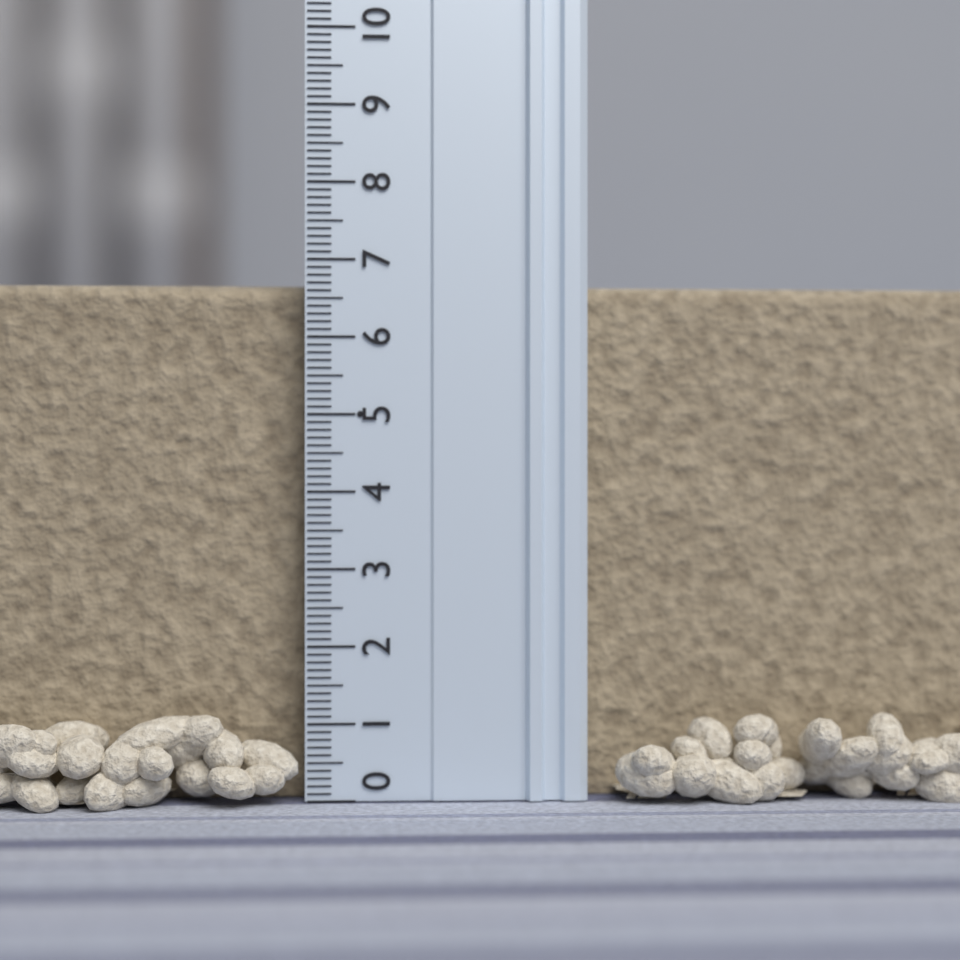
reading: 6.7 (no unit)
